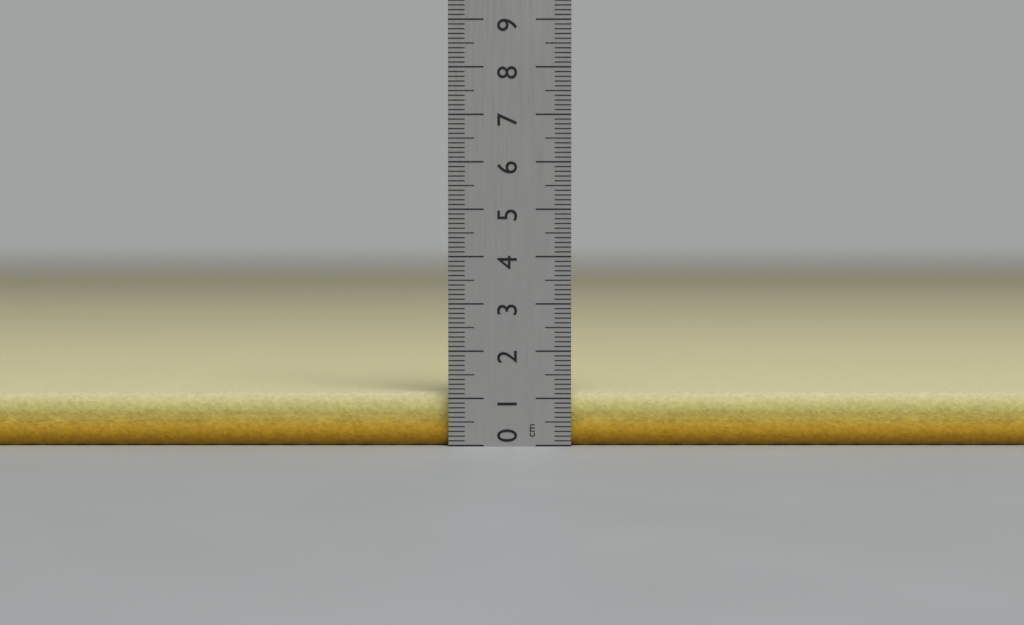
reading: 1.1 cm
